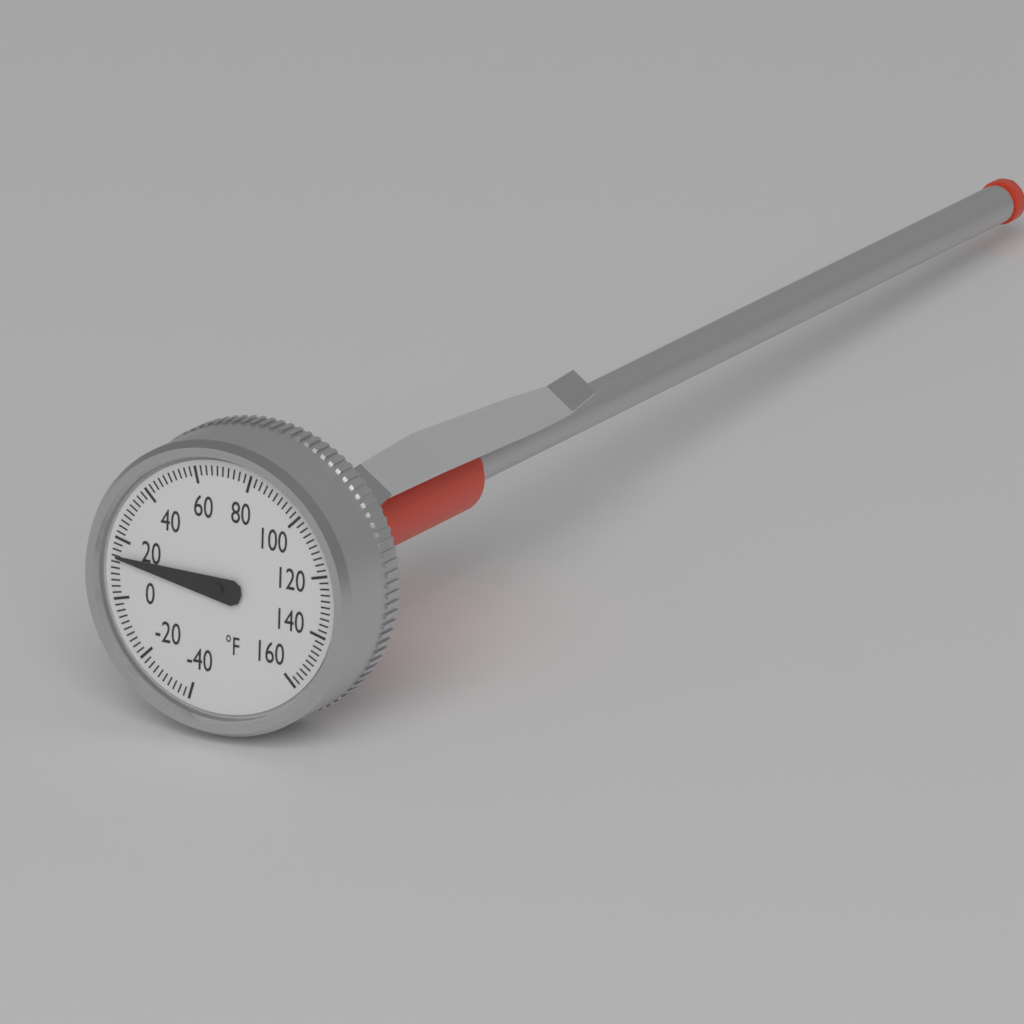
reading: 14 °F
